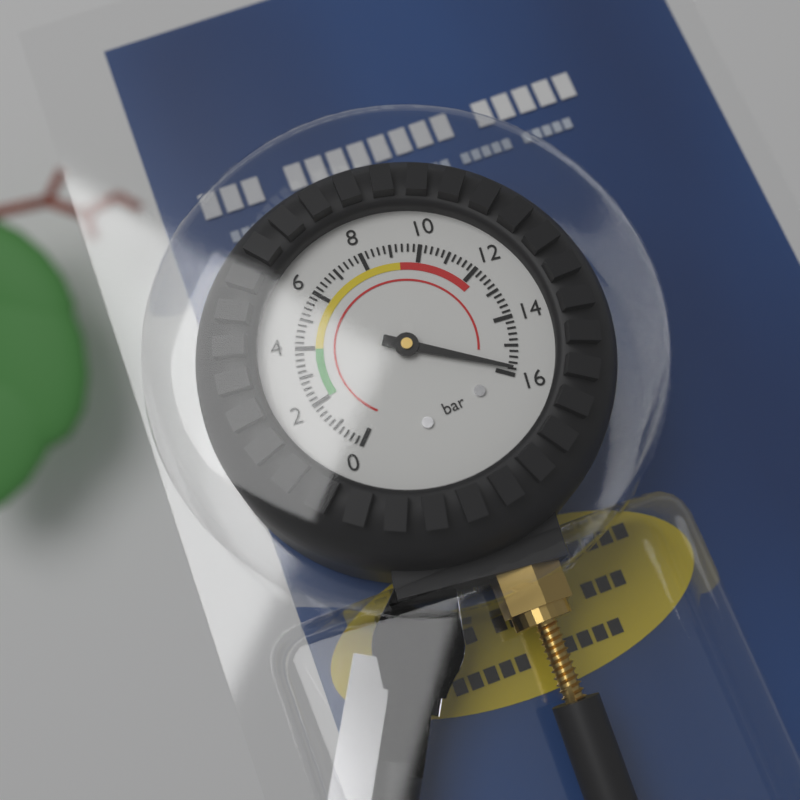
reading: 15.8 bar
